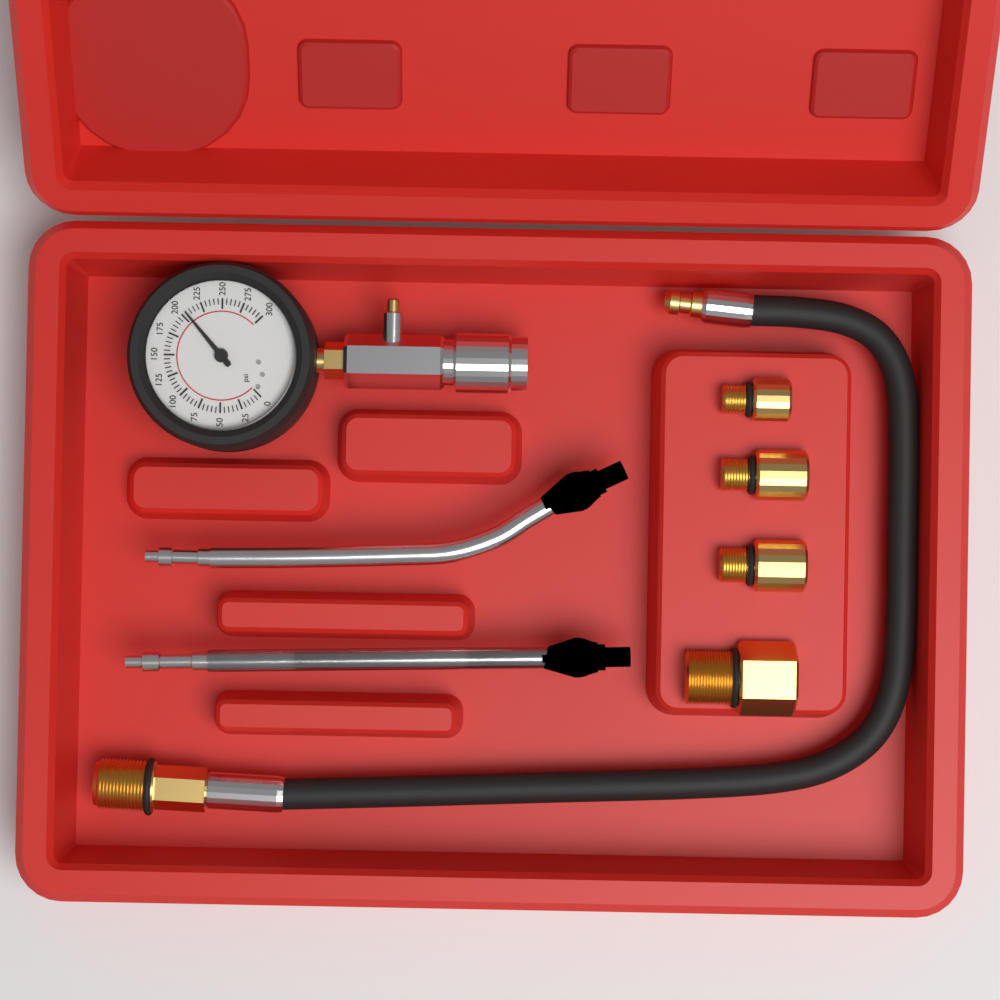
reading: 205 psi
